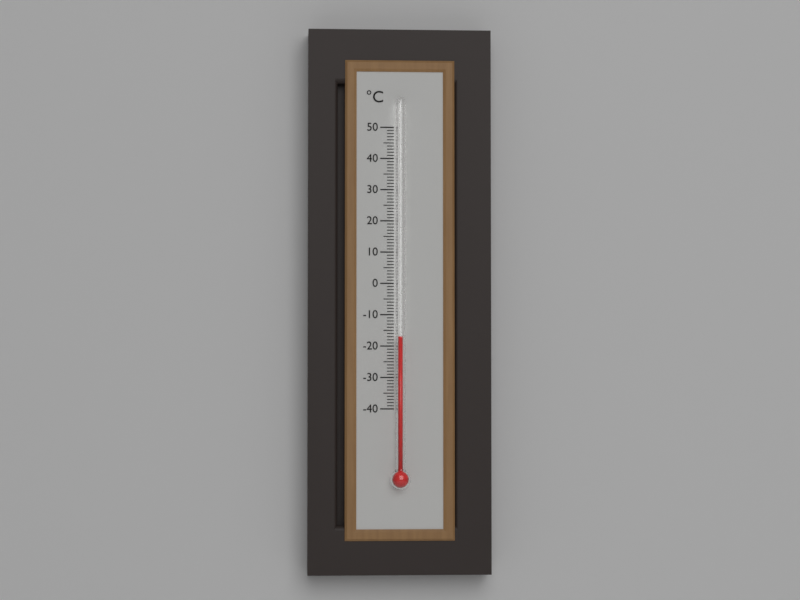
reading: -17 °C
